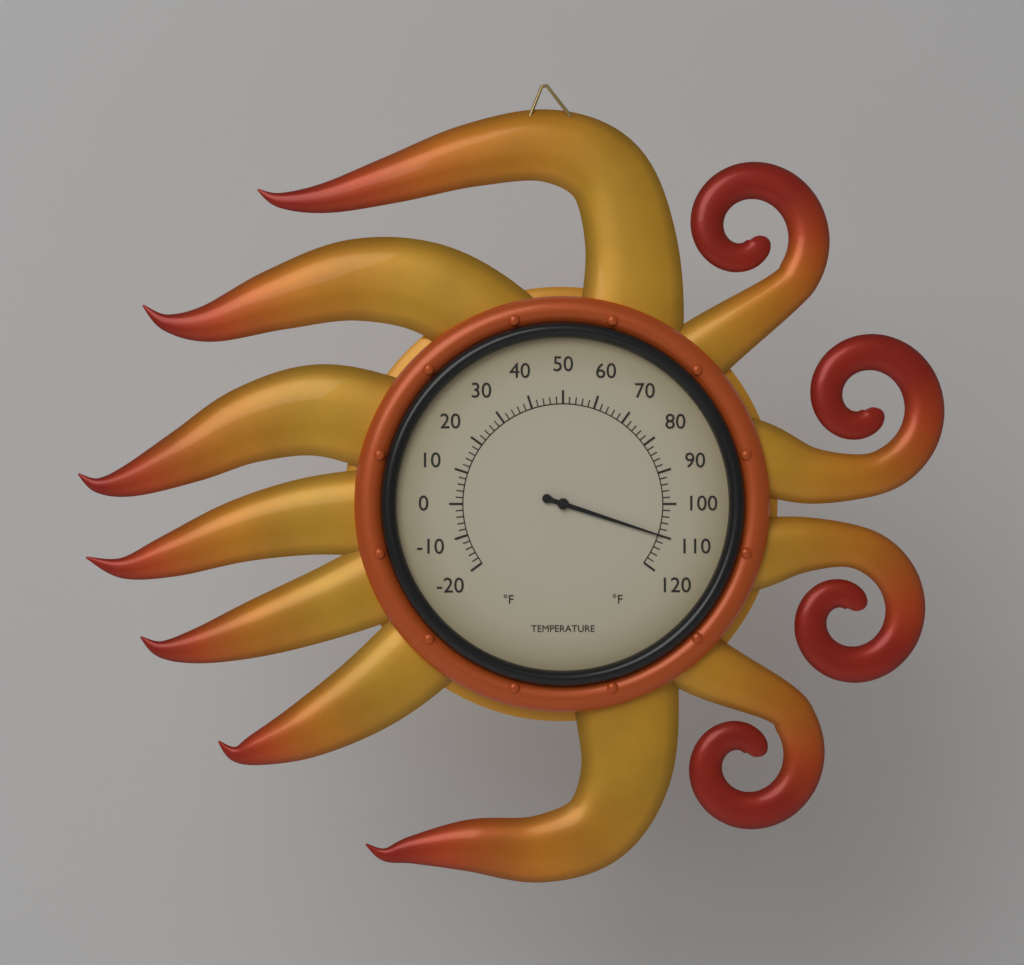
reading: 110 °F
